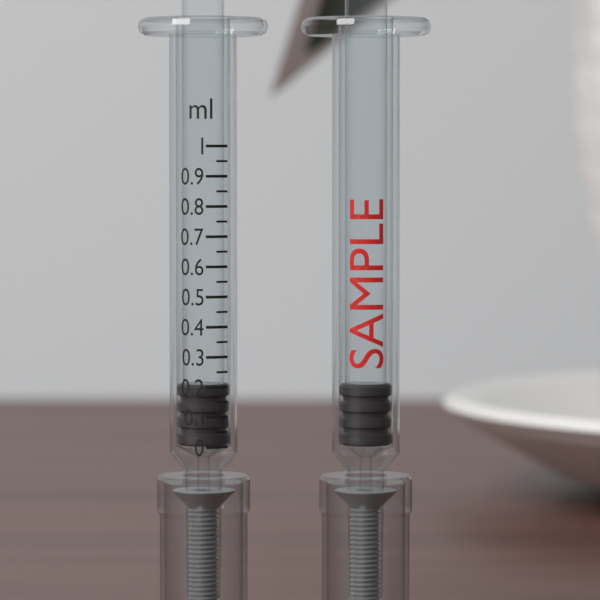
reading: 0.00 ml
